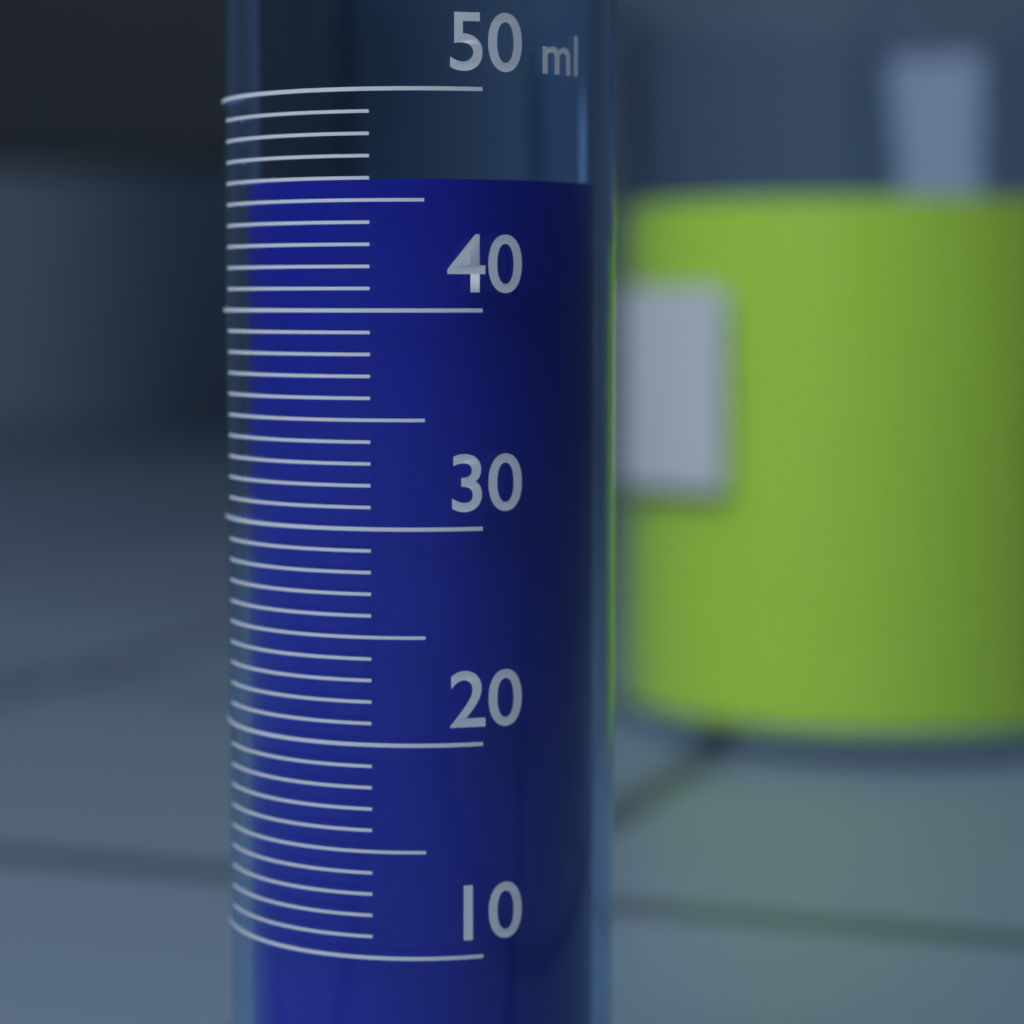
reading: 46 ml
